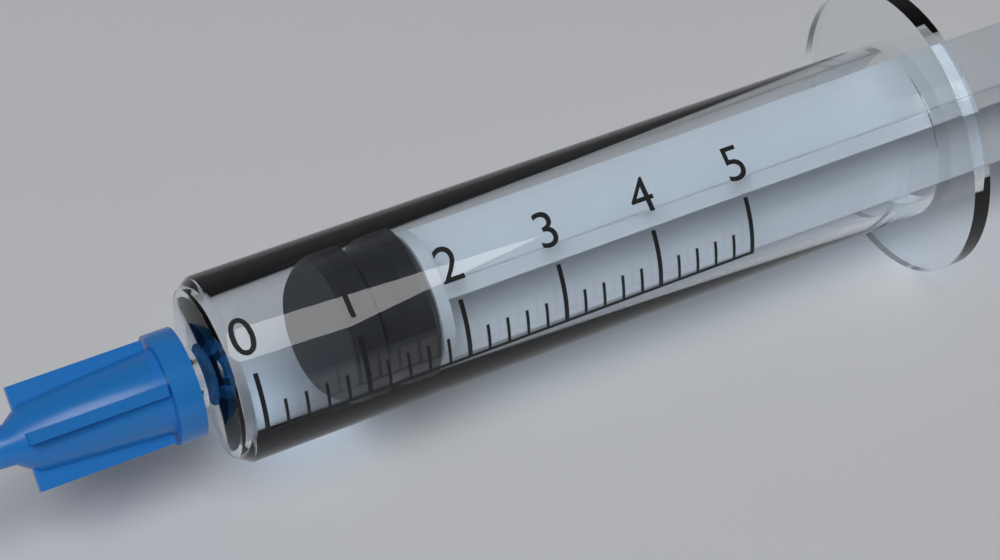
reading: 1.0 (no unit)
